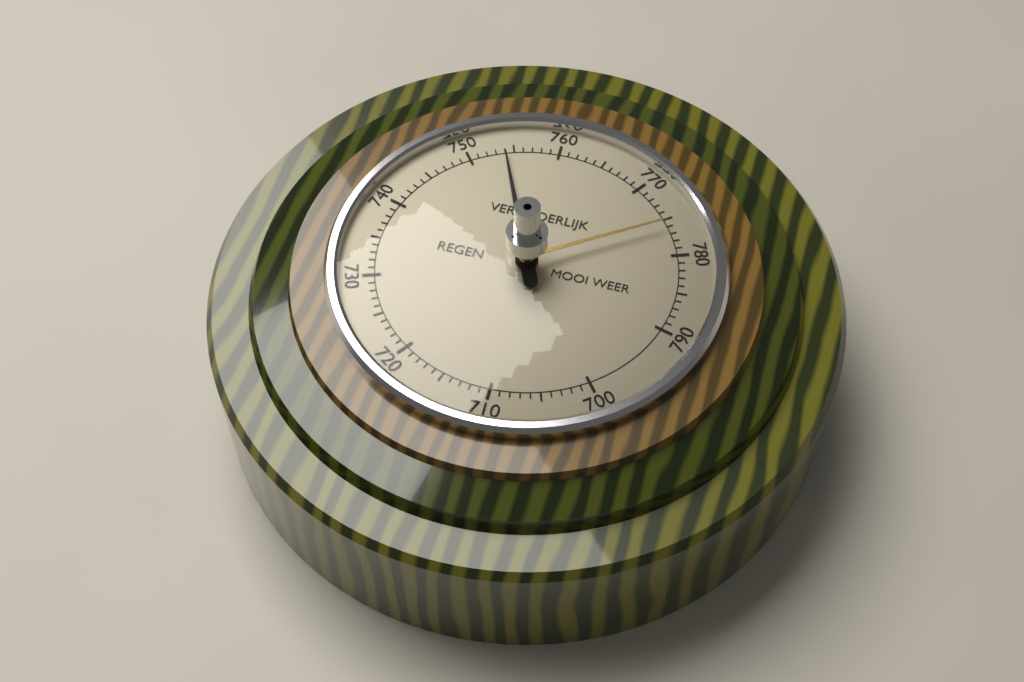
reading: 754 (no unit)
